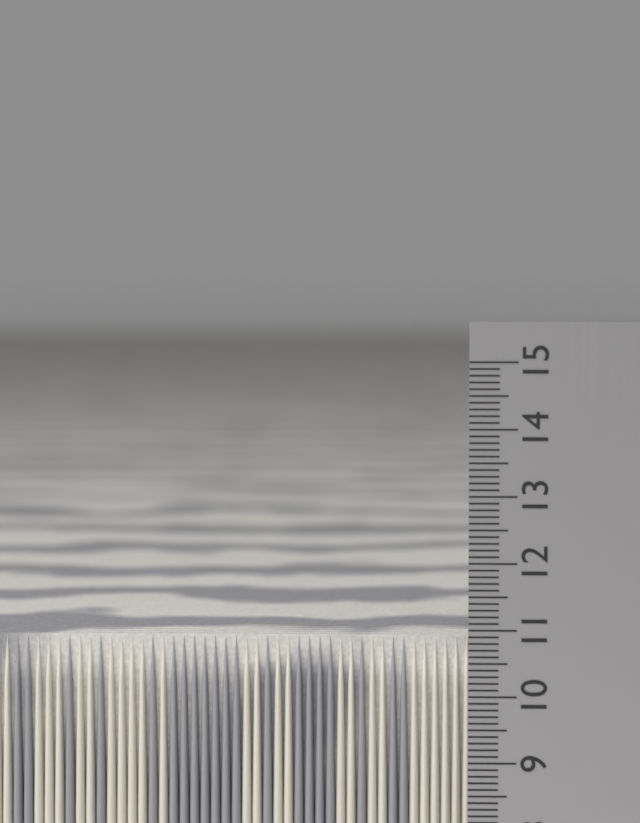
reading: 10.8 cm
